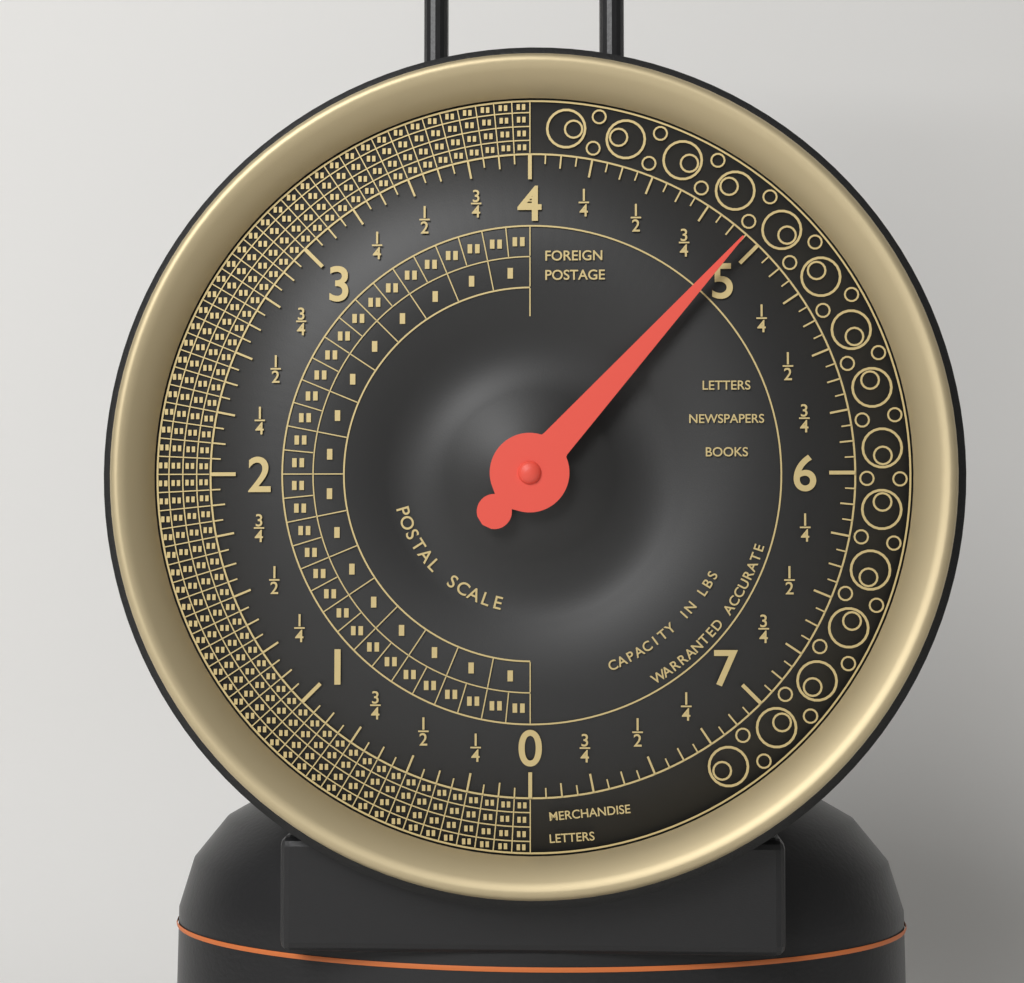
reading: 4.9375 lbs
